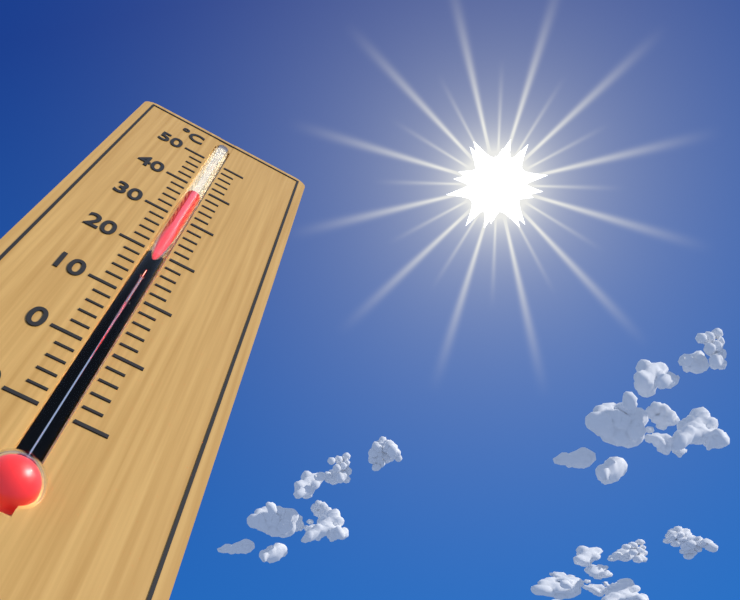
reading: 37 °C
